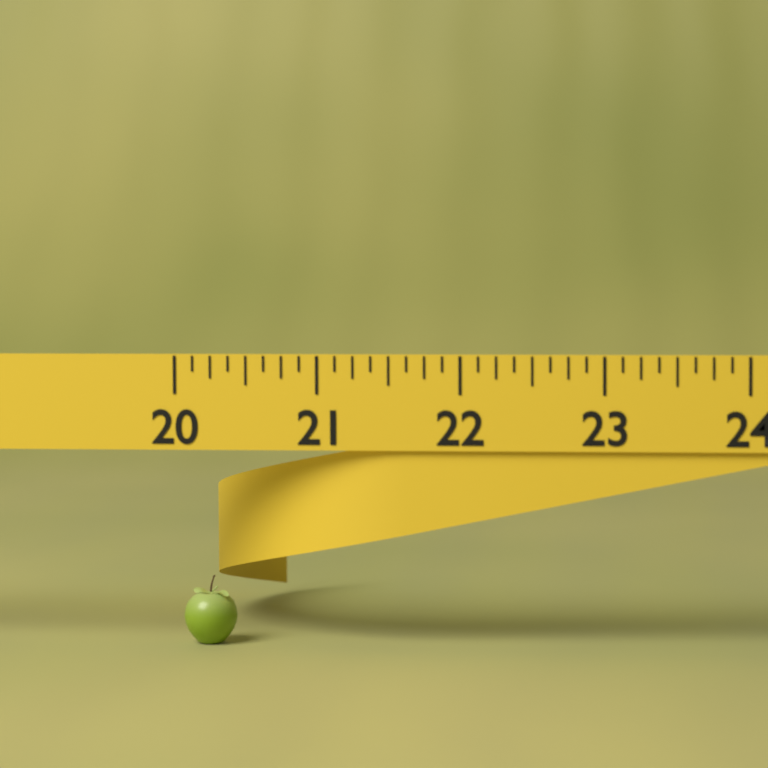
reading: 20.375 (no unit)
